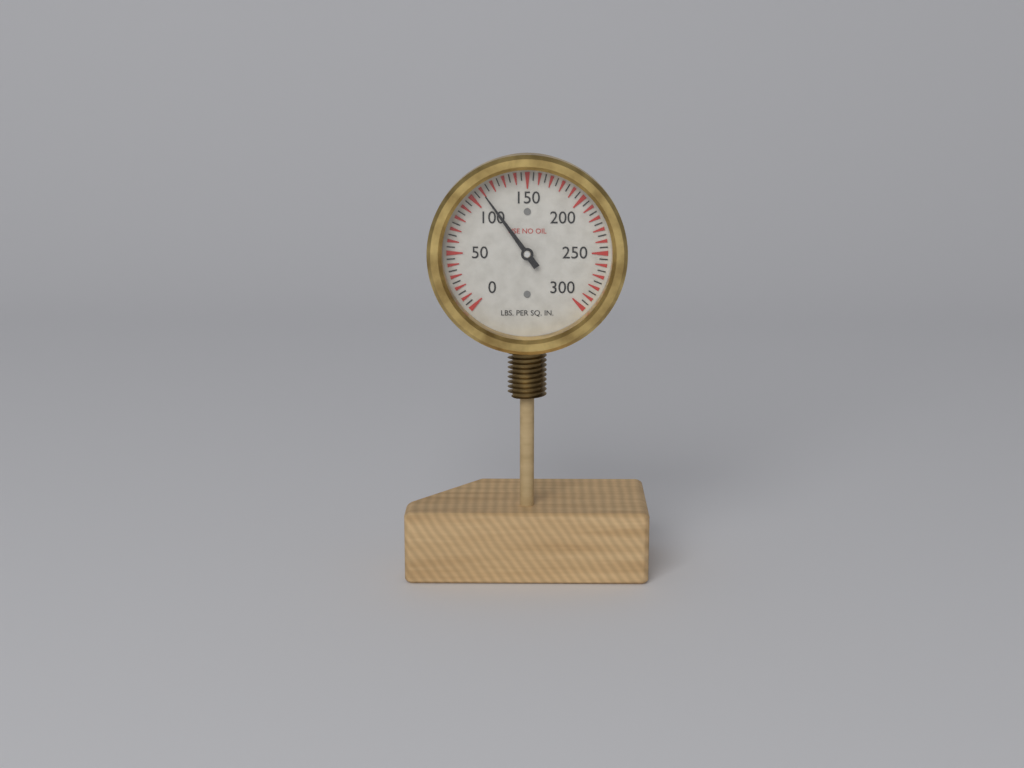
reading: 110 psi
